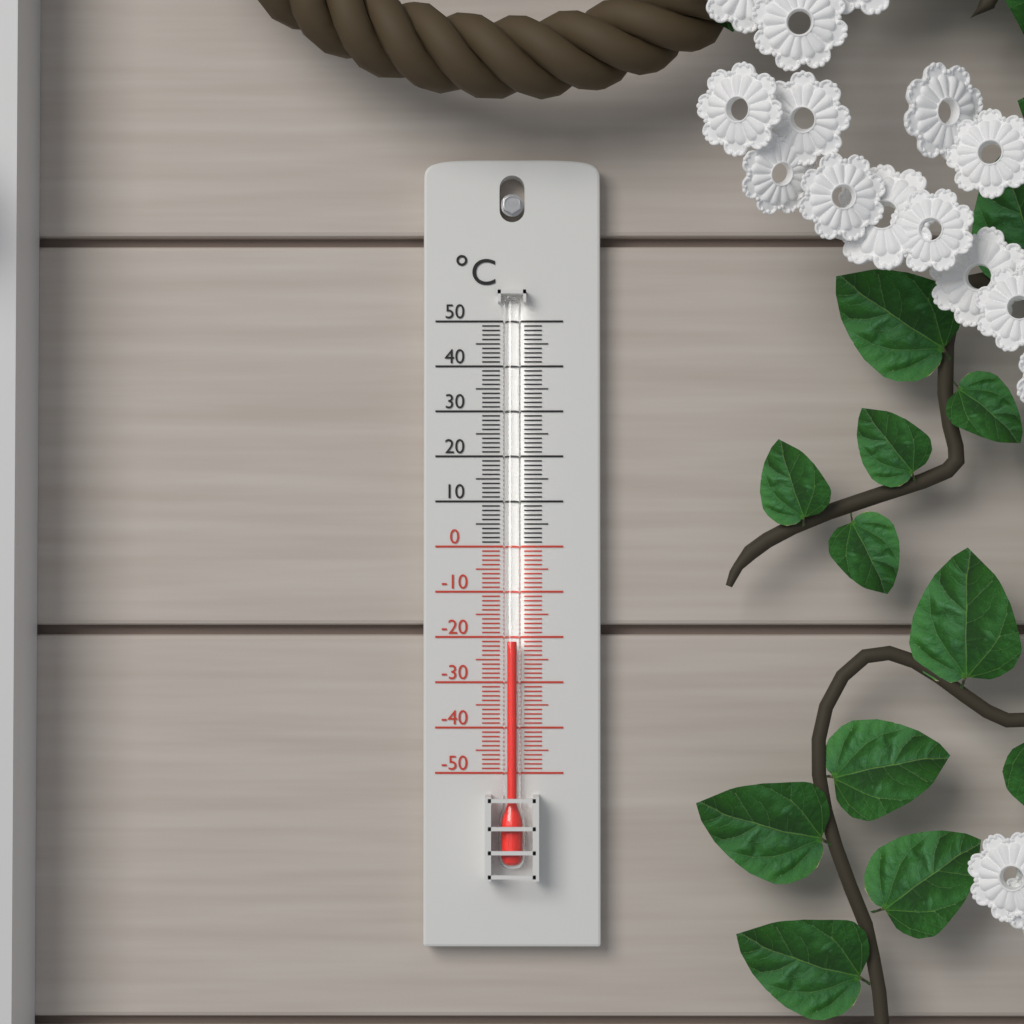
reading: -21 °C
